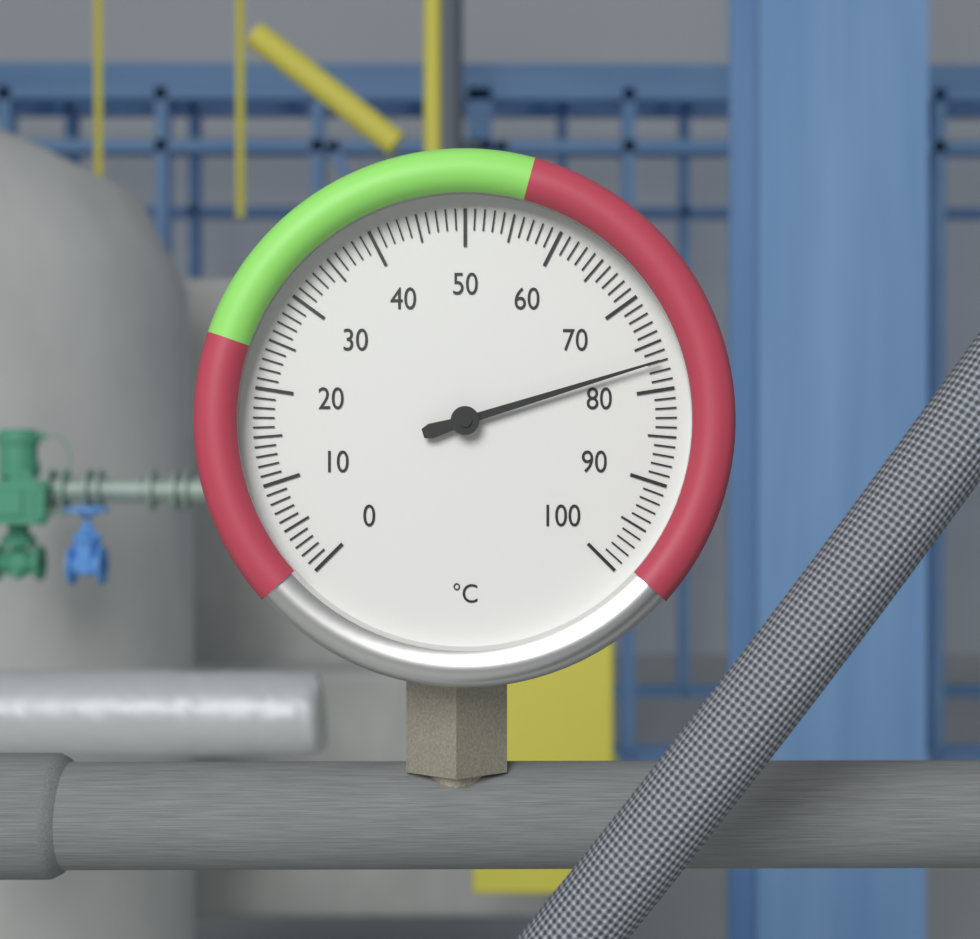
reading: 77 °C
